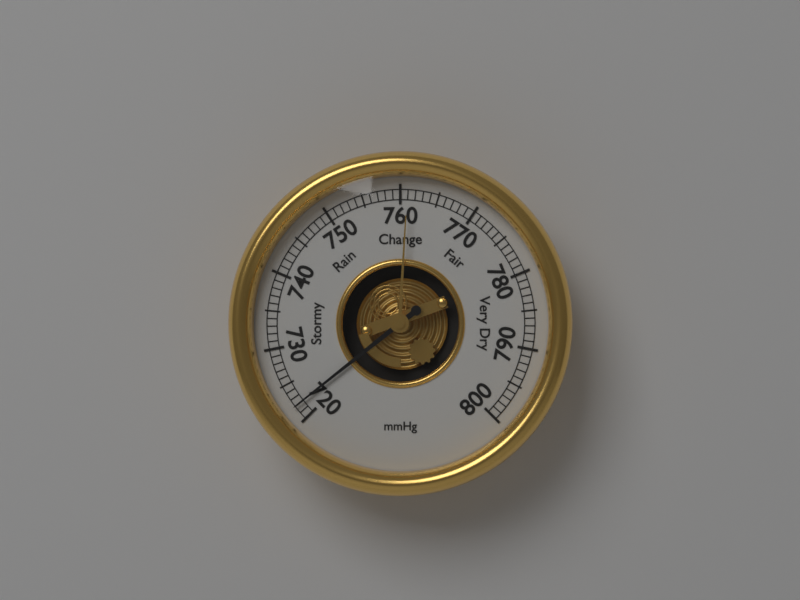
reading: 722 mmHg
